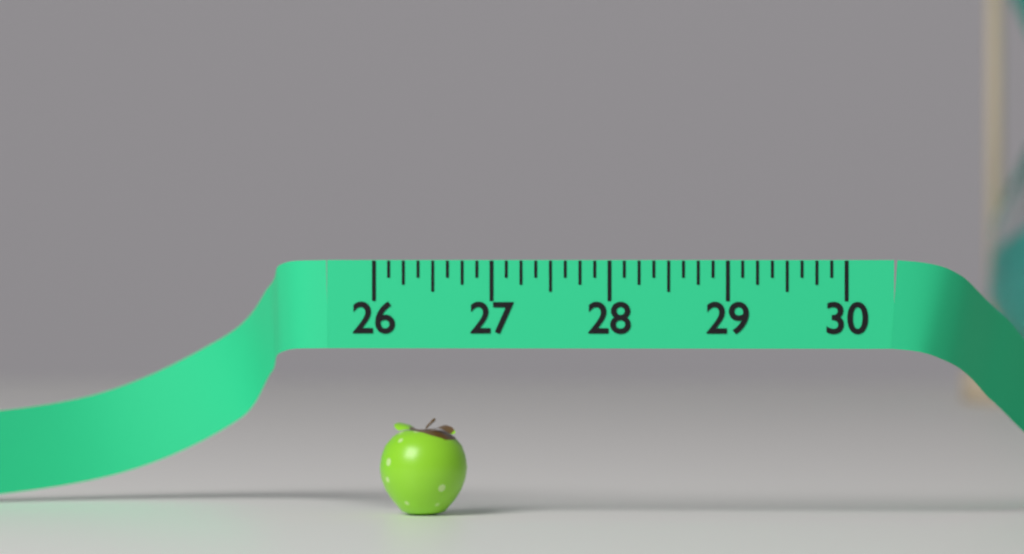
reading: 26.750 (no unit)
